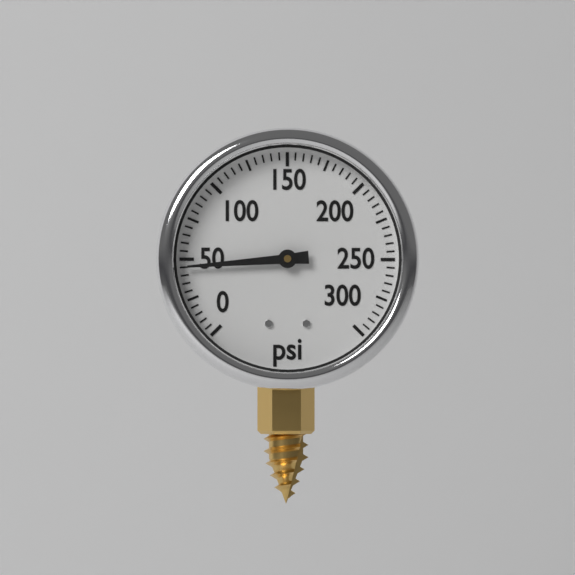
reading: 45 psi
